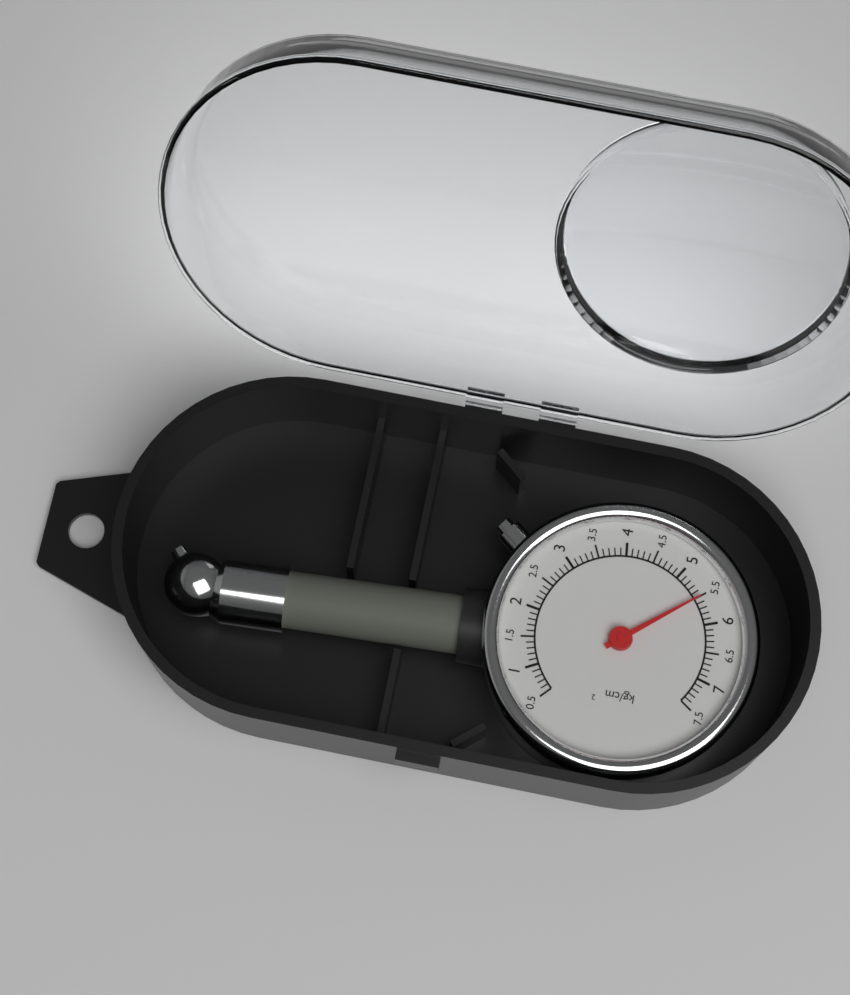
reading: 5.5 kg/cm²
